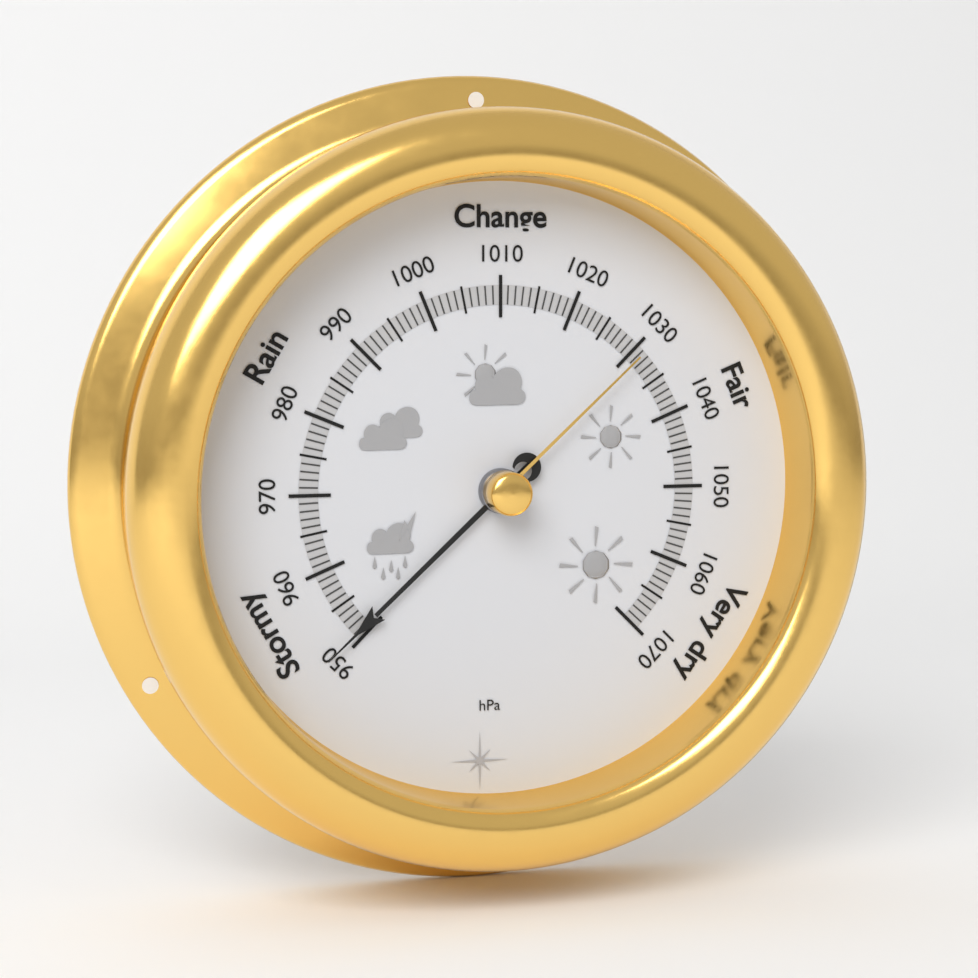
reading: 951 hPa
